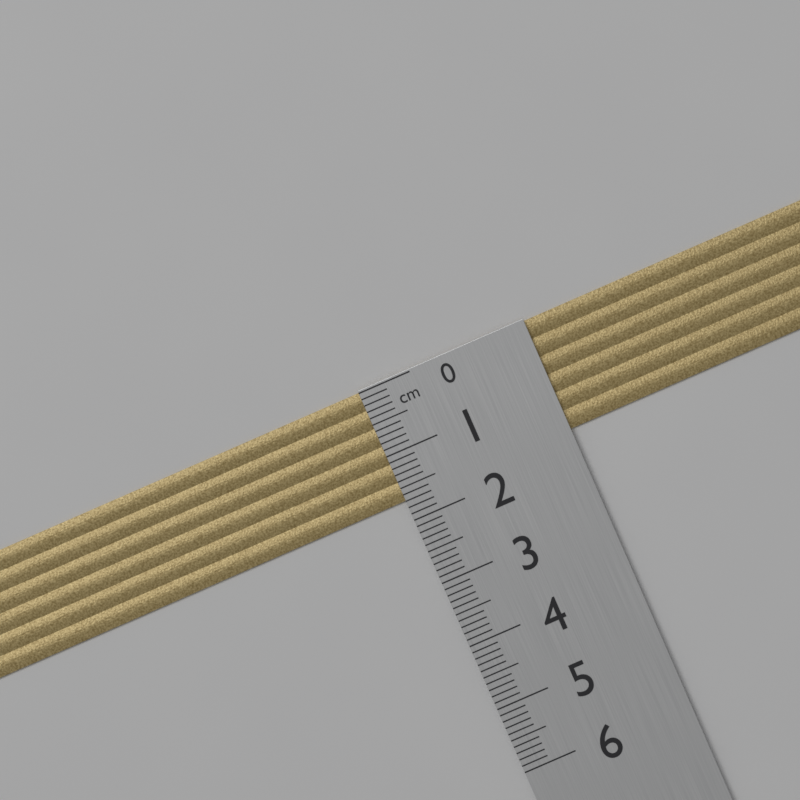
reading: 1.7 cm
